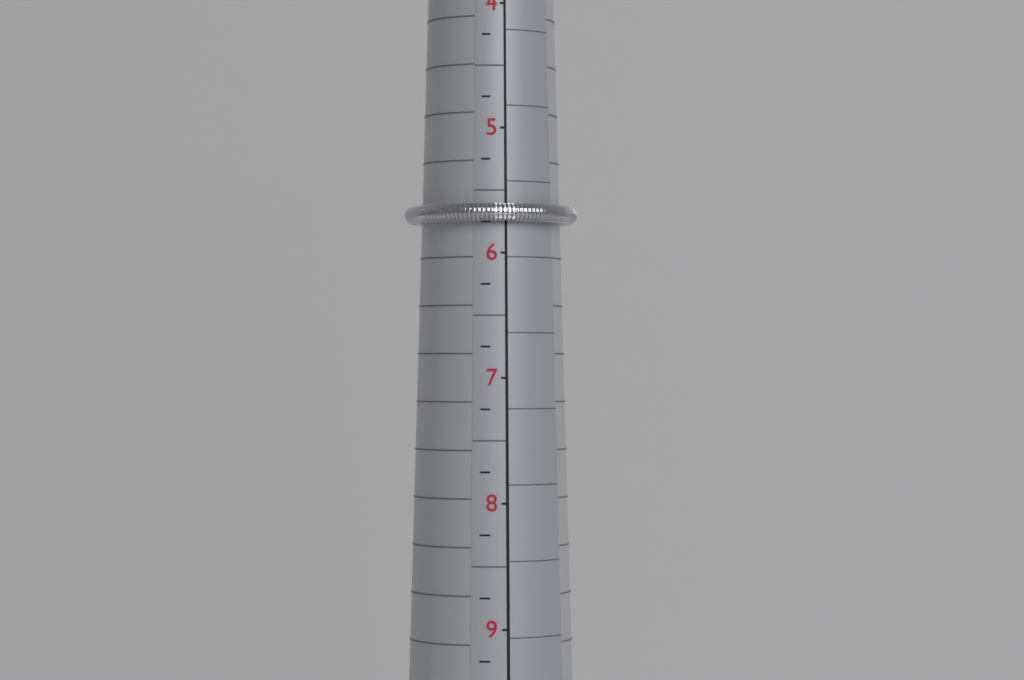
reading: 5.75 (no unit)
